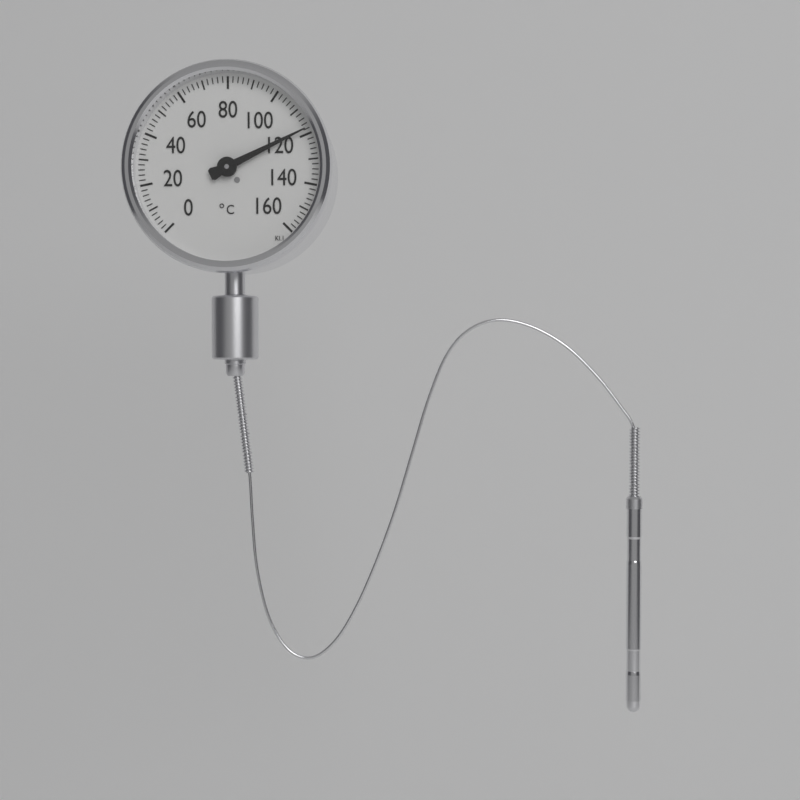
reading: 118 °C
